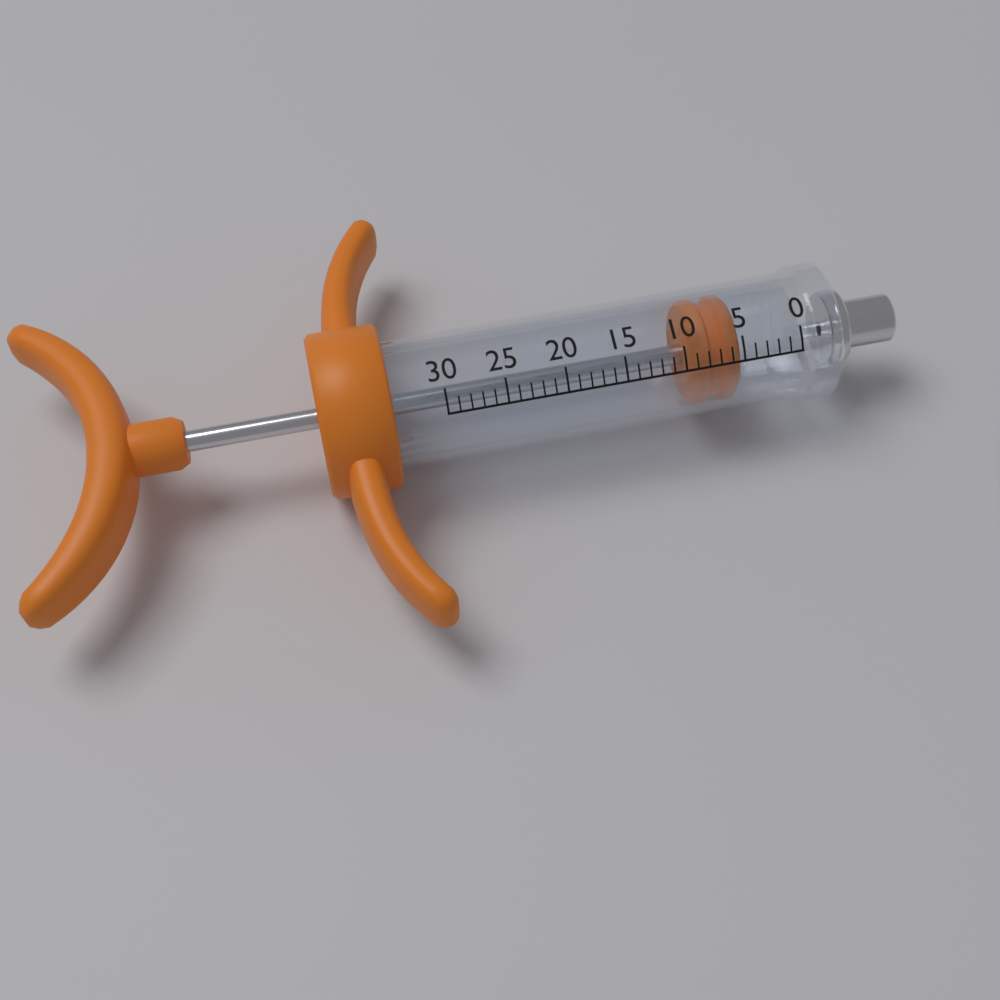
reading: 5 (no unit)
